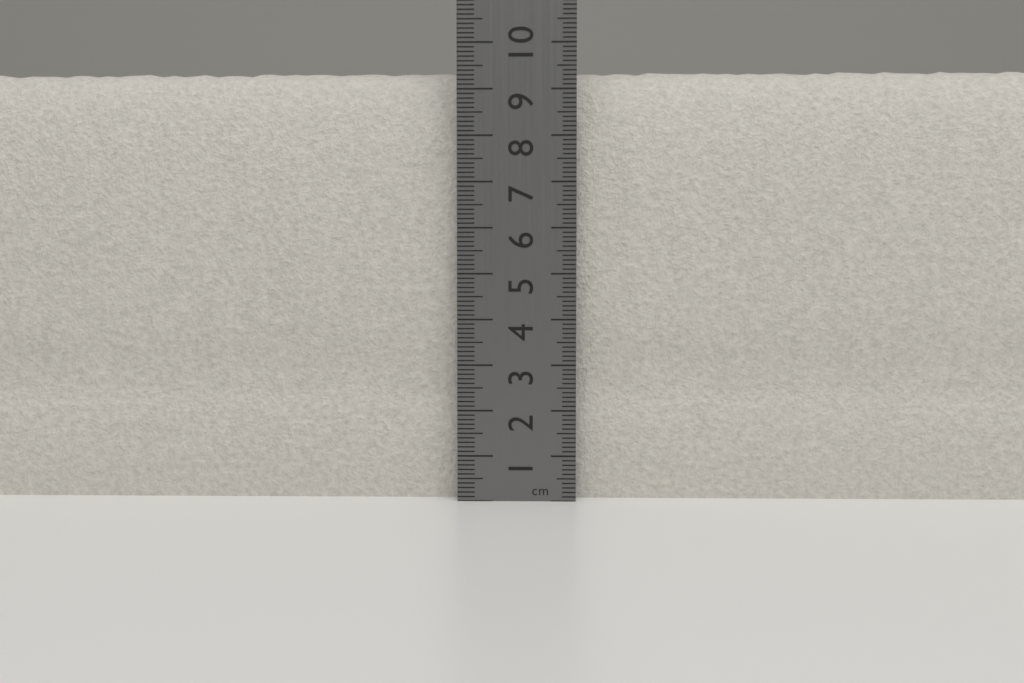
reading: 9.5 cm
